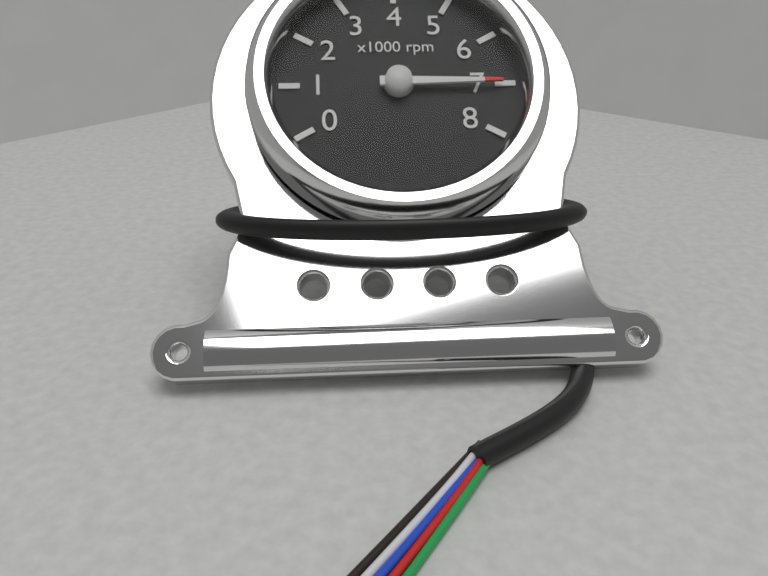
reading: 7 x1000 rpm
